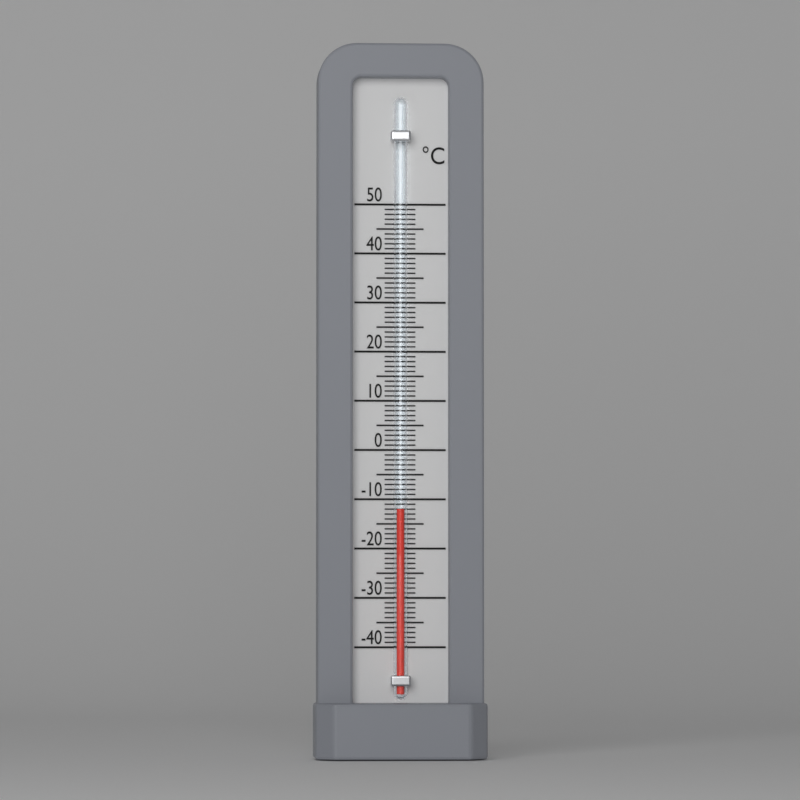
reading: -12 °C
